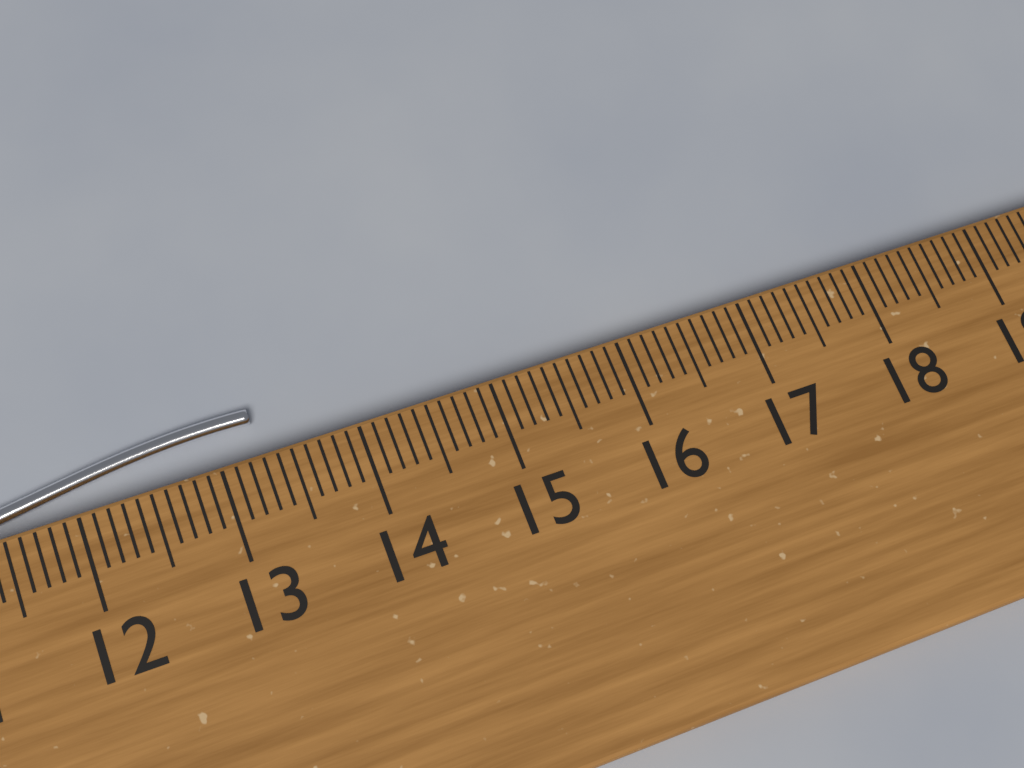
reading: 13.3 cm
